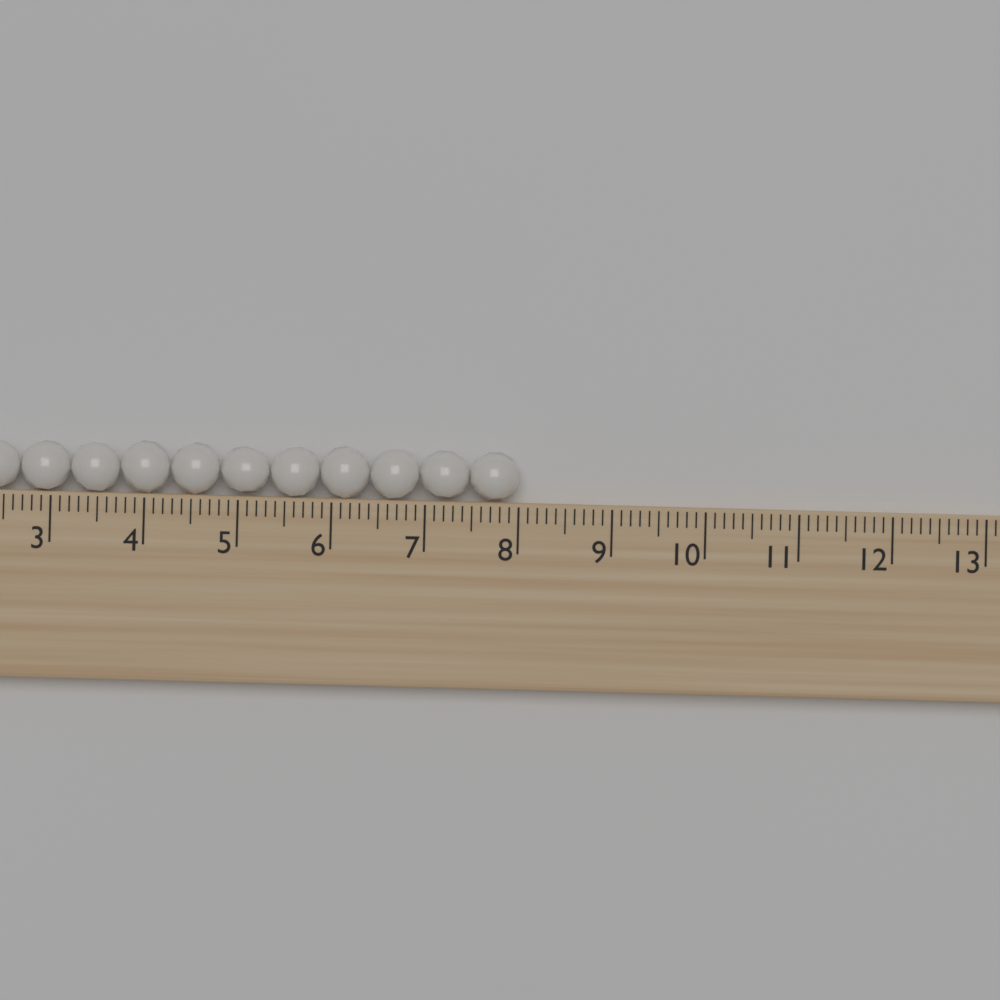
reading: 8.0 (no unit)
